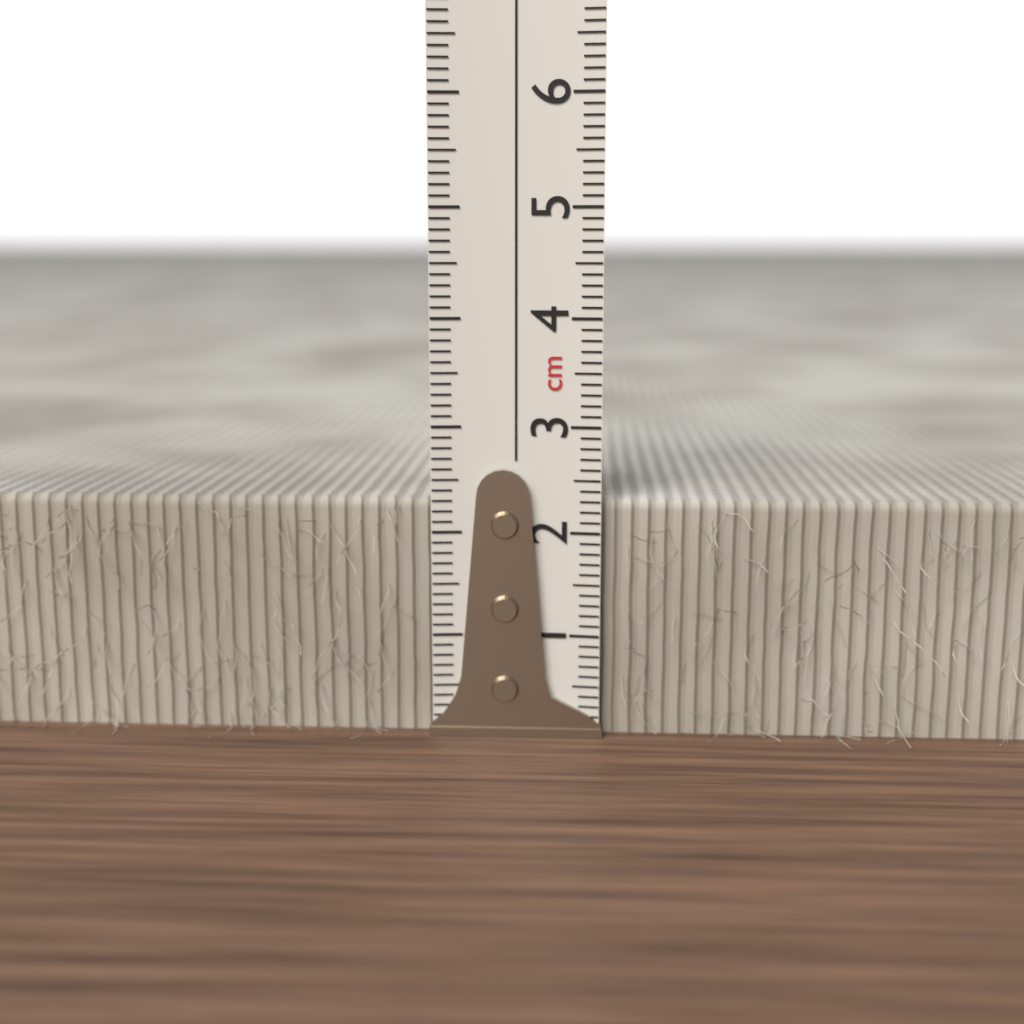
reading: 2.3 cm
